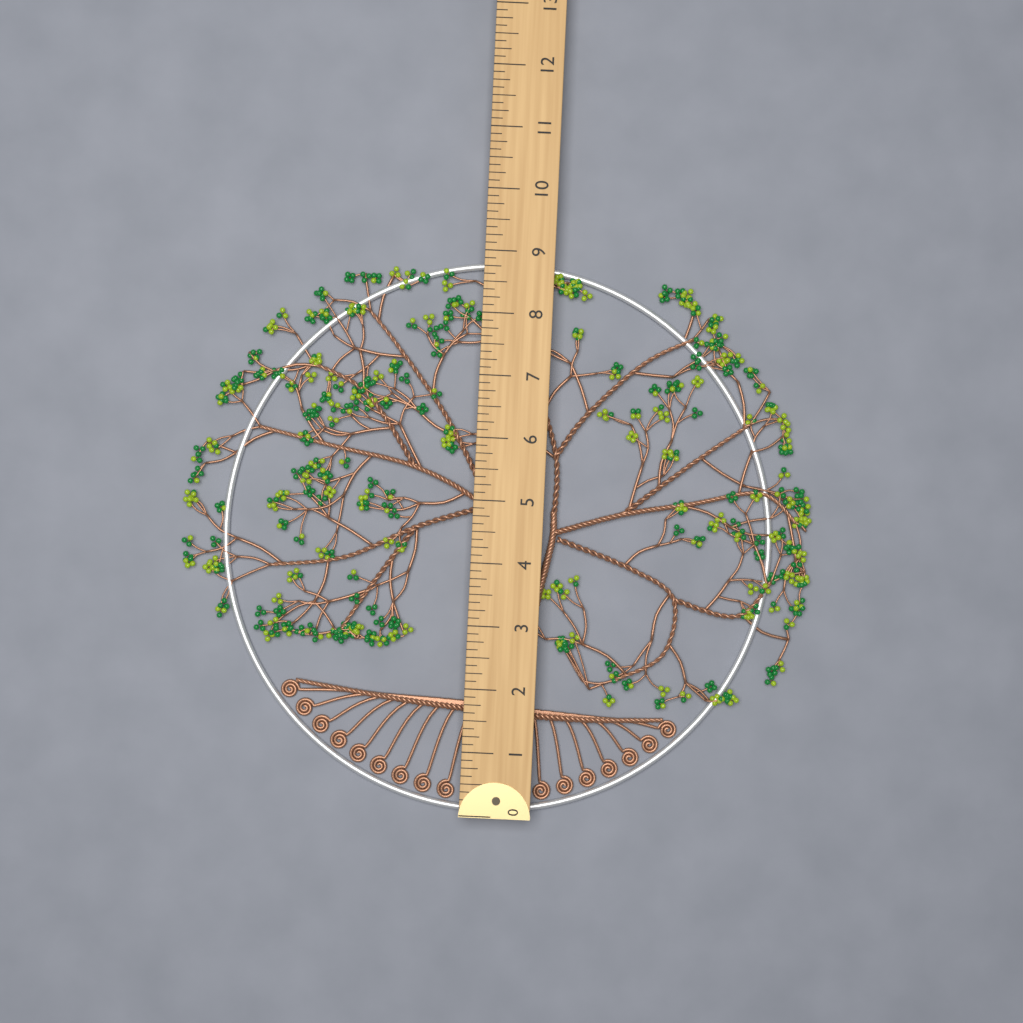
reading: 8.875 (no unit)
